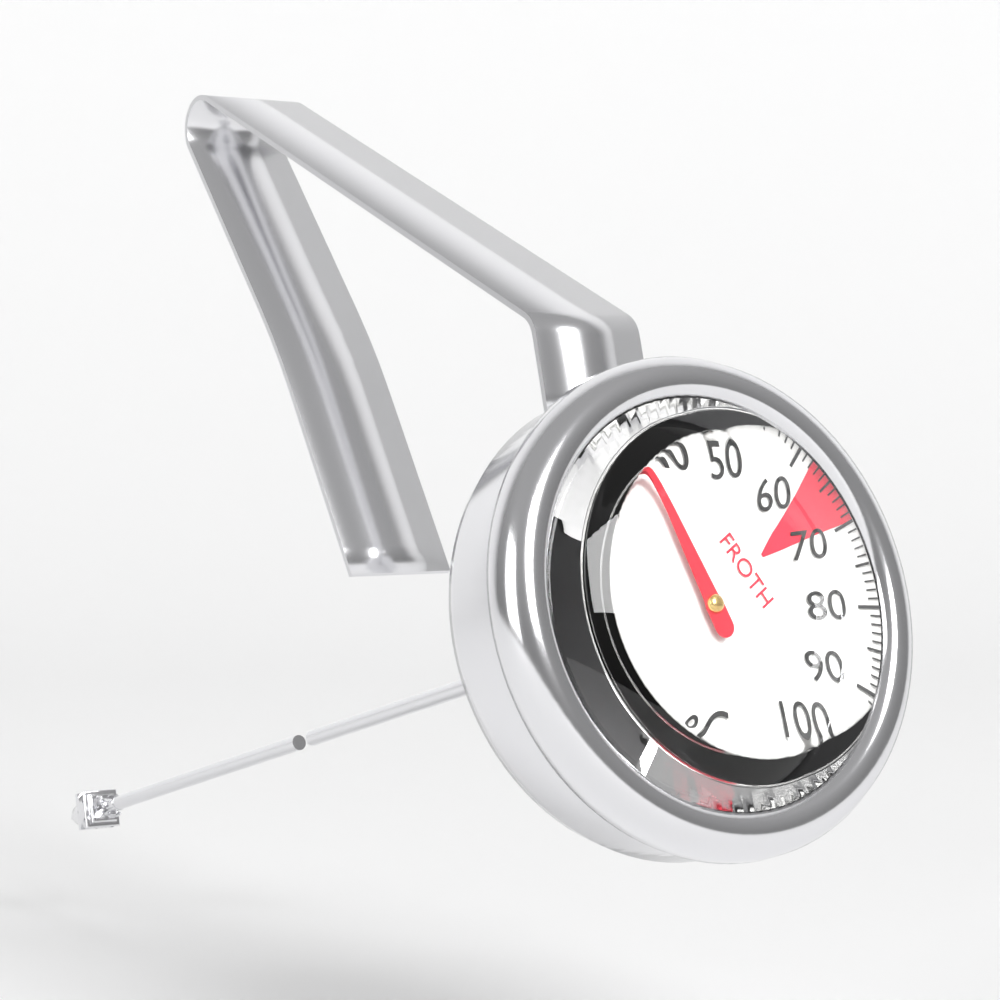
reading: 34 °C
